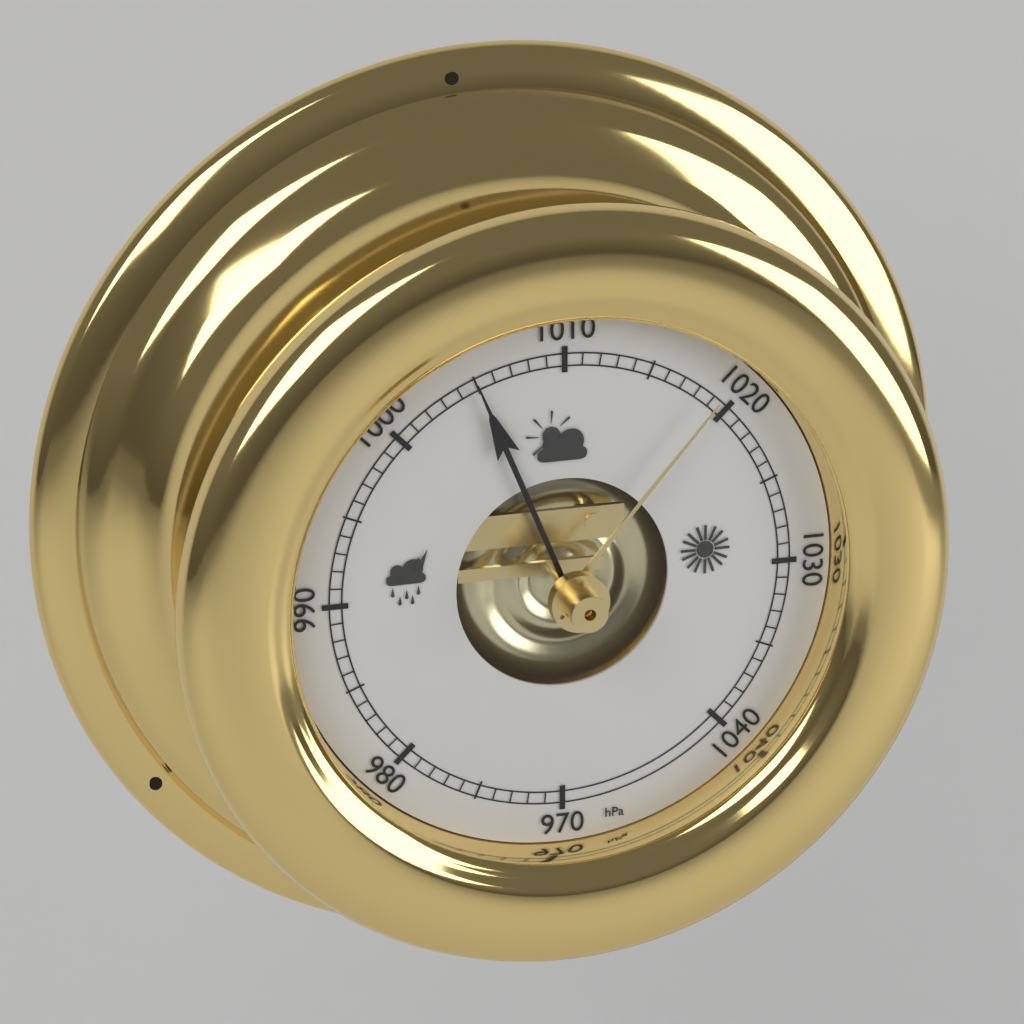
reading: 1005 hPa
